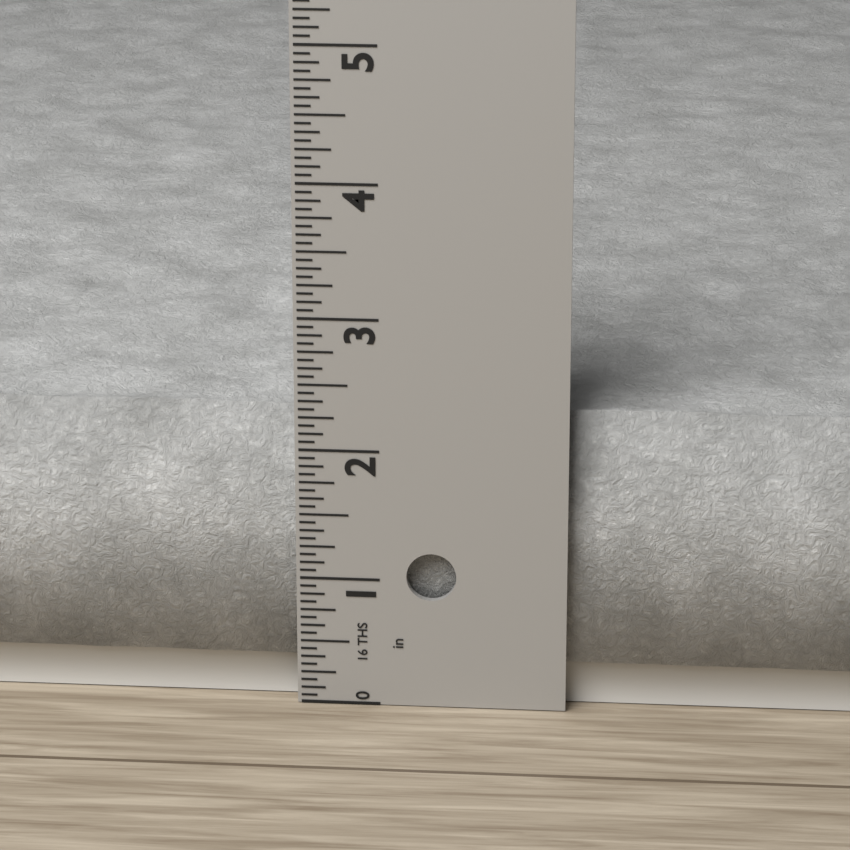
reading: 2.3125 in
